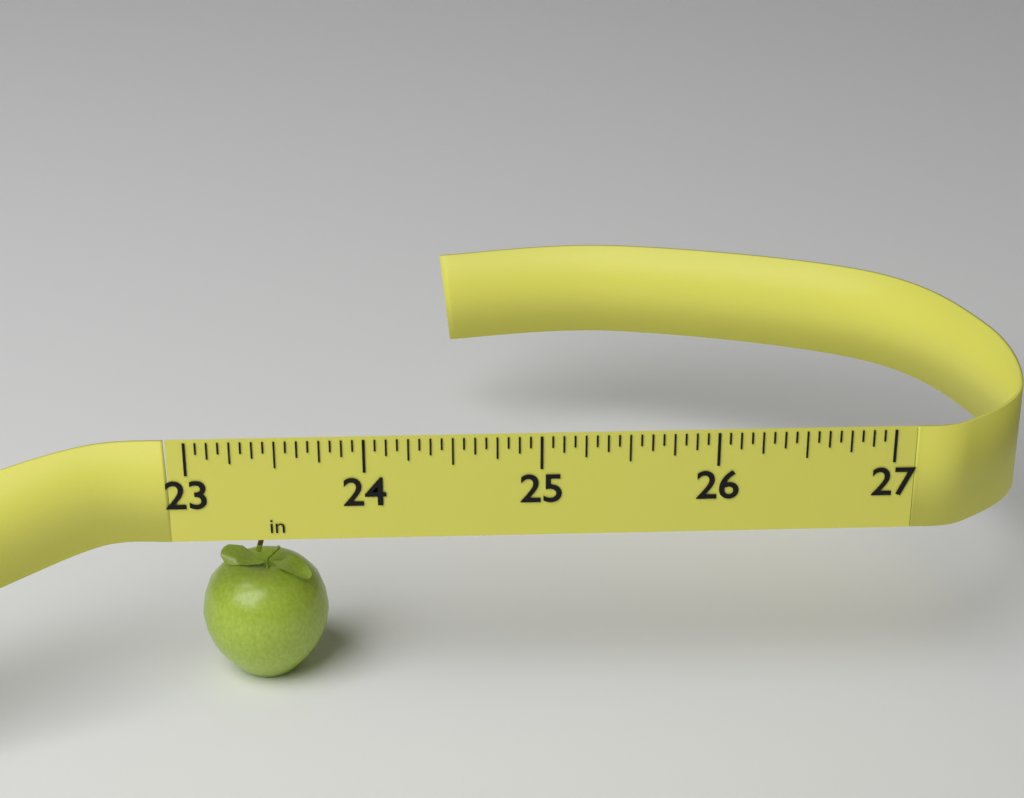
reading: 23.7500 in
